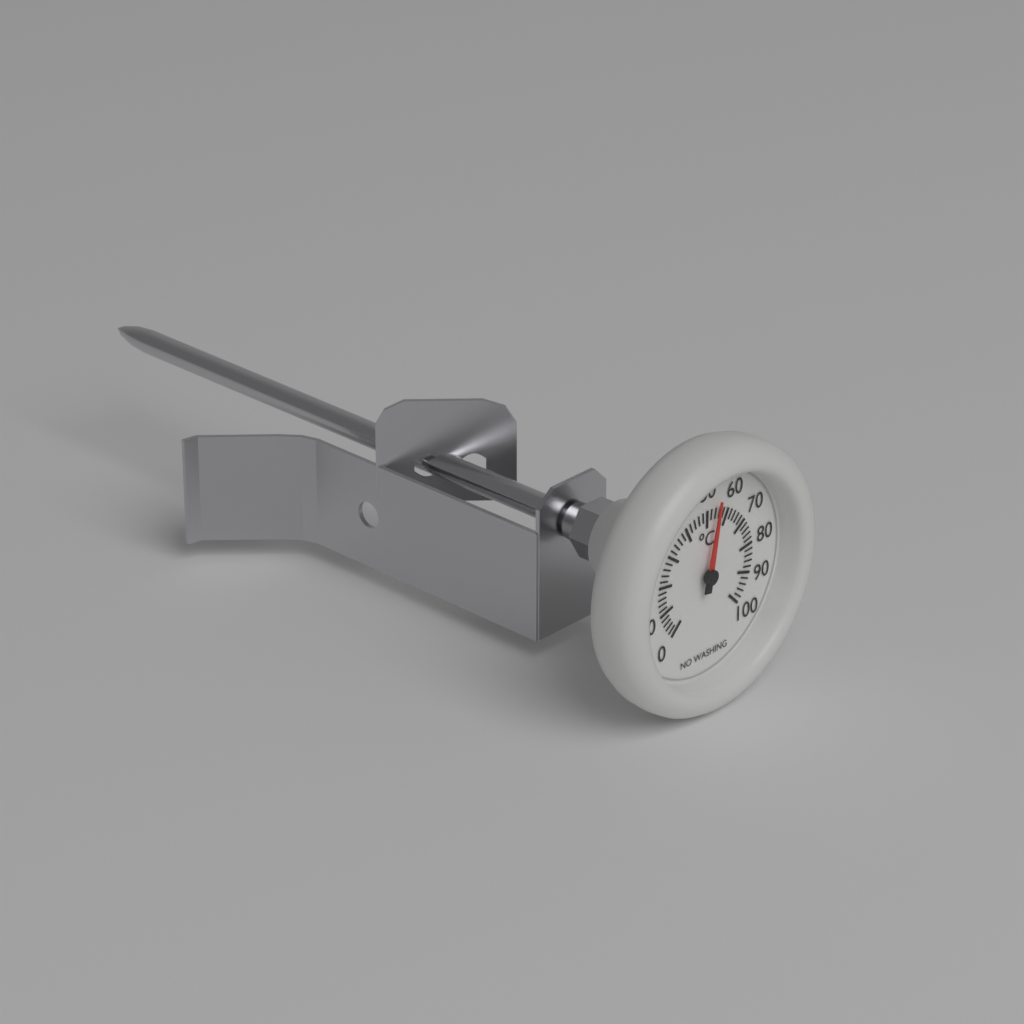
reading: 54 °C
